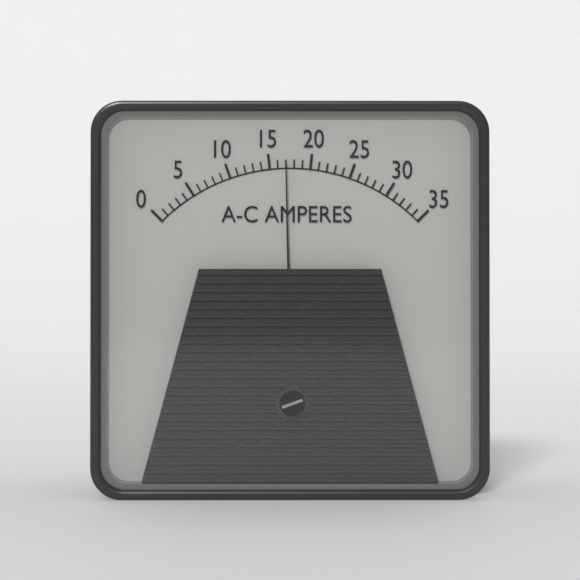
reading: 17 A
